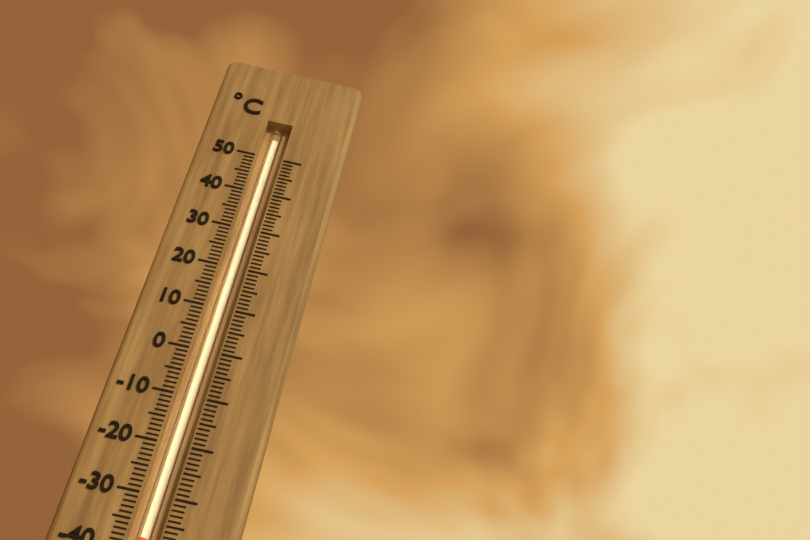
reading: -38 °C
